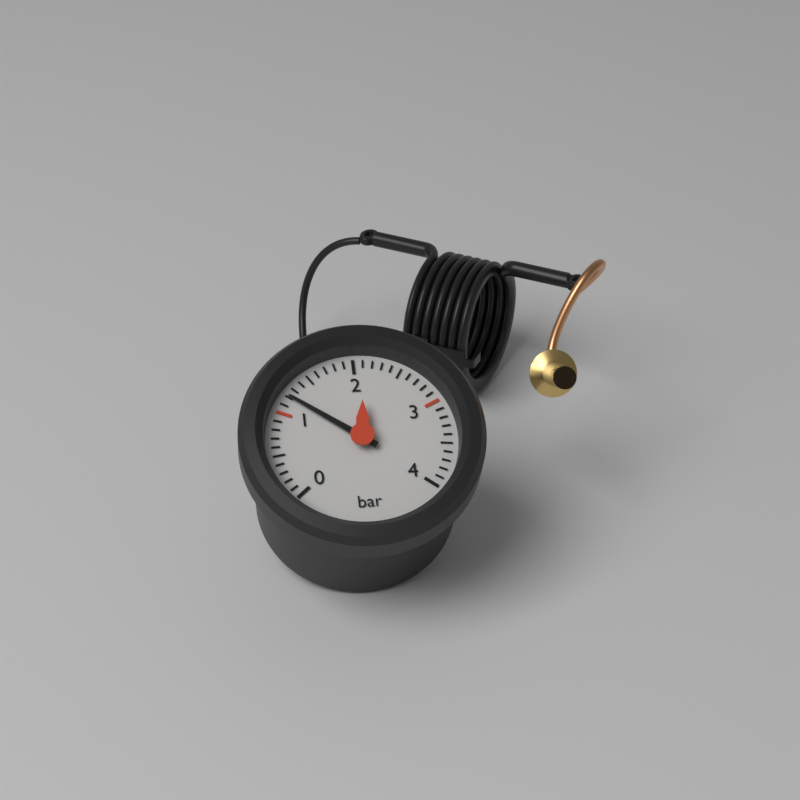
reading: 1.2 bar
